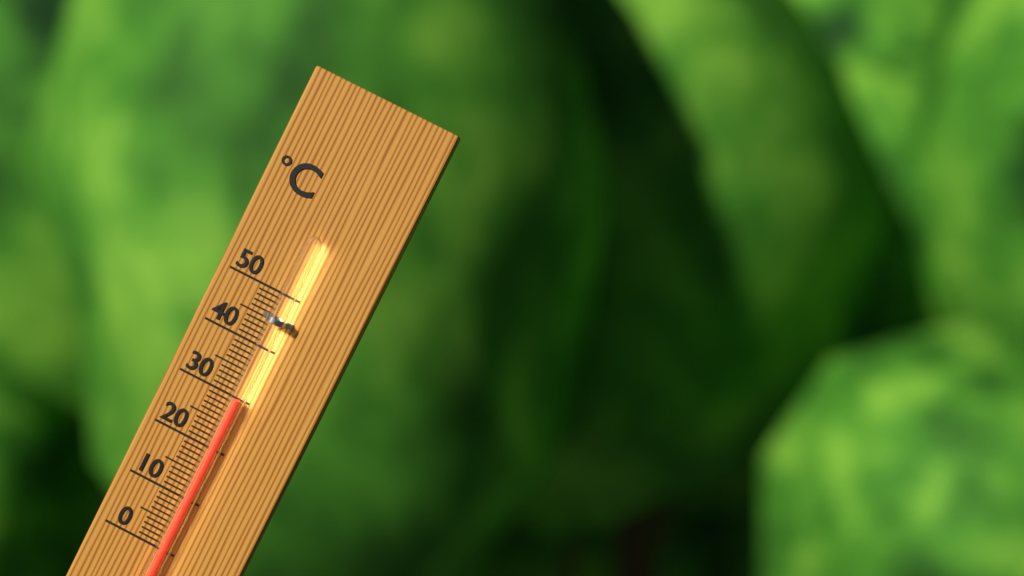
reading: 30 °C
